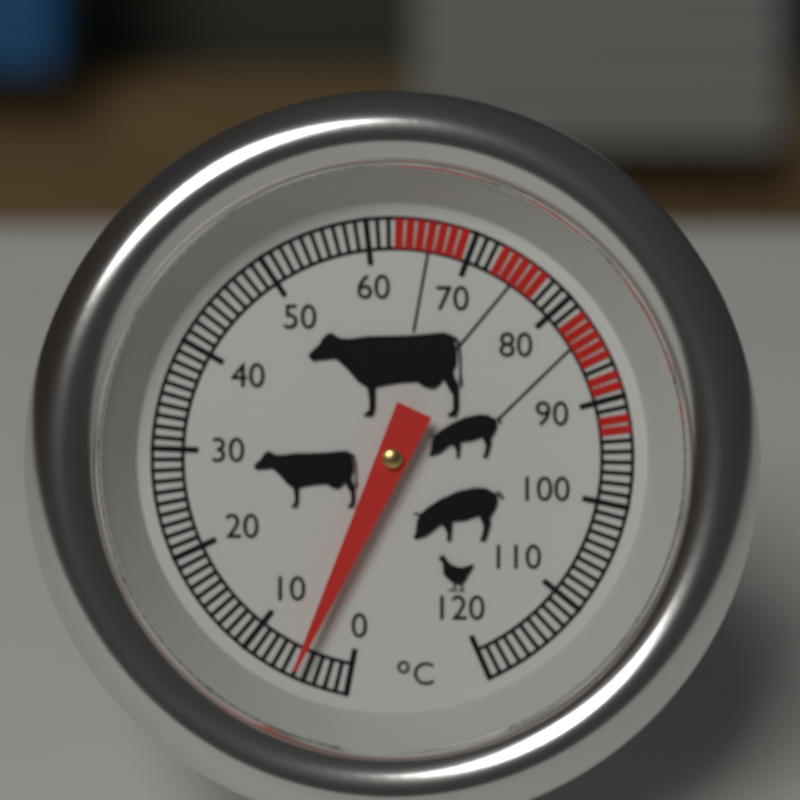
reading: 5 °C
